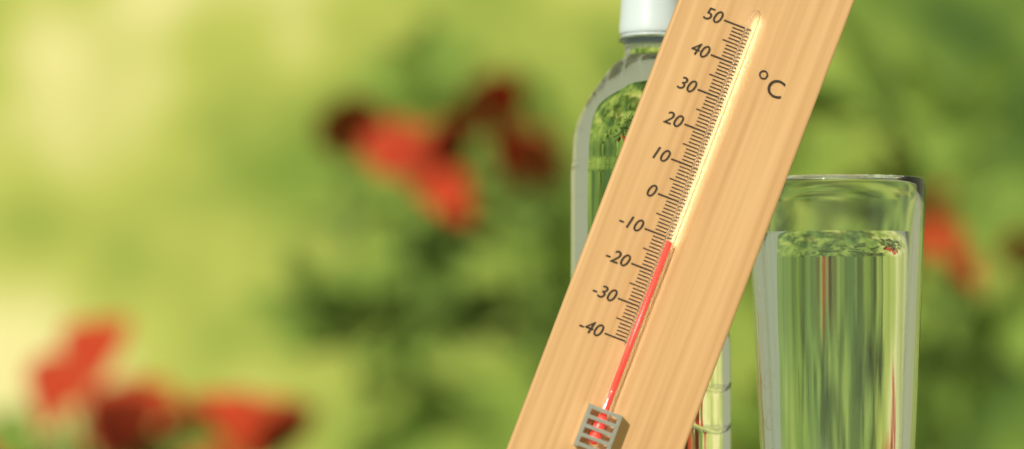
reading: -11 °C
